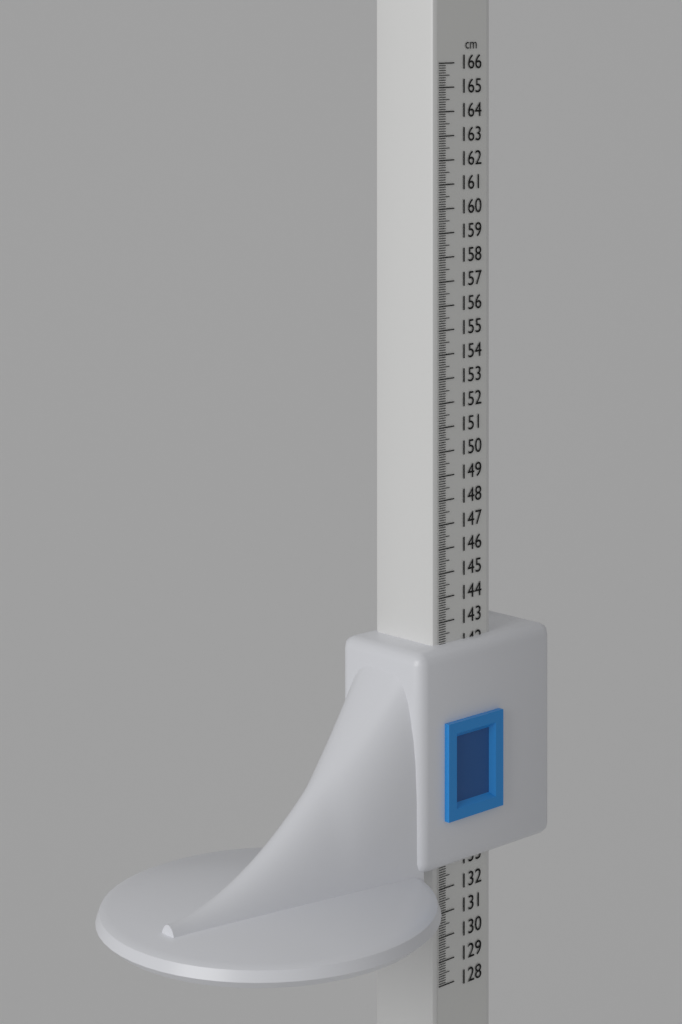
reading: 142.1 cm
